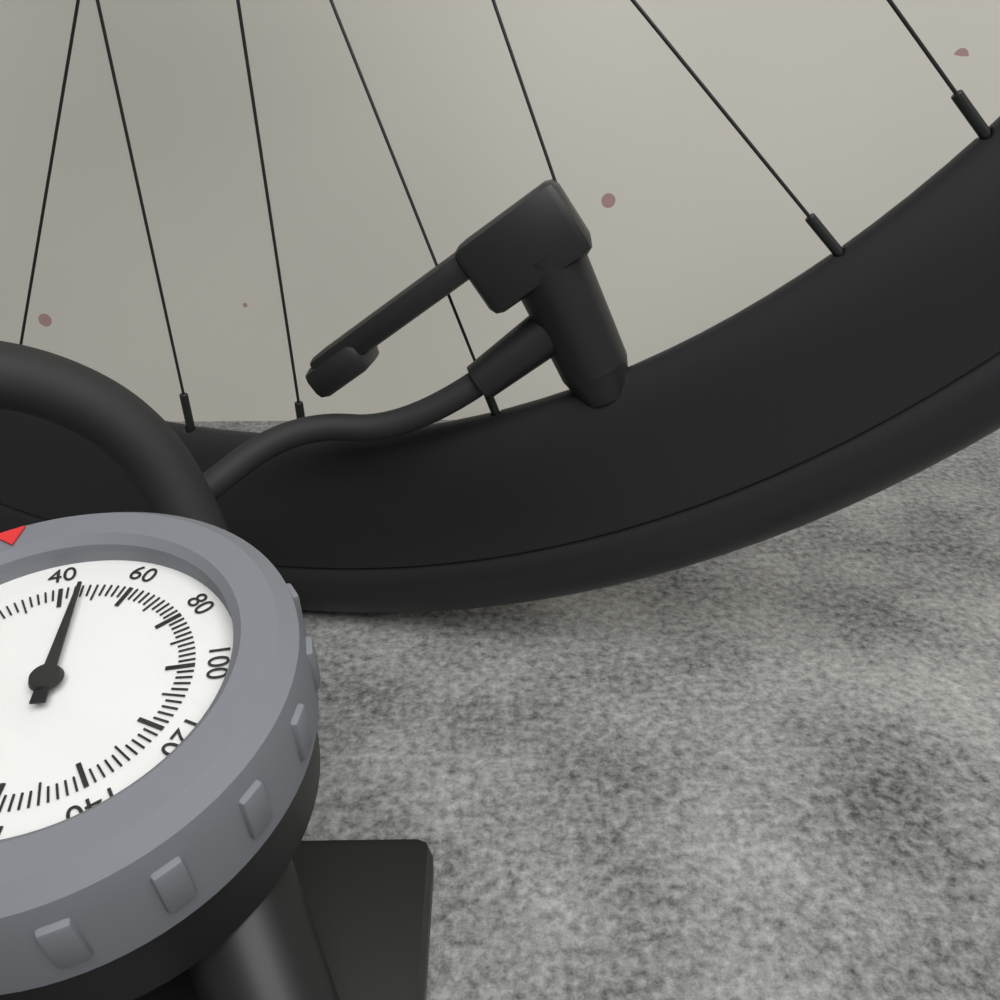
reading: 46 psi
